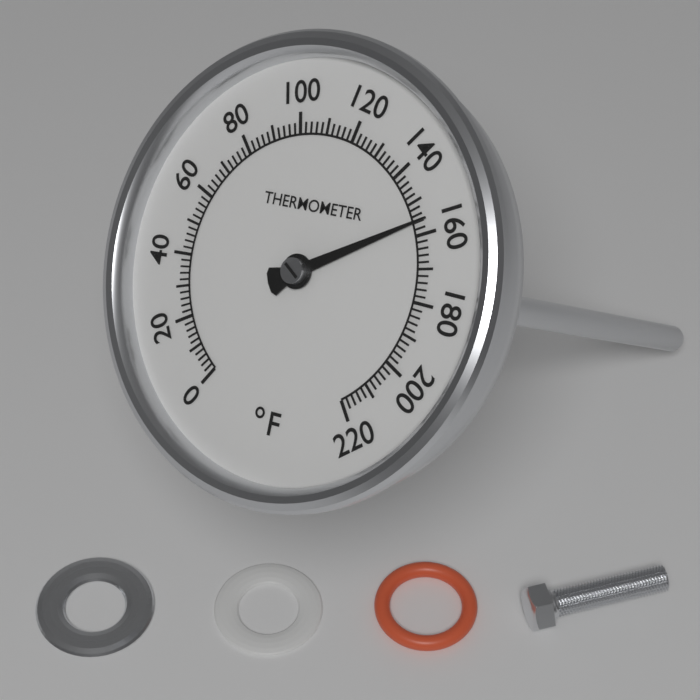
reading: 156 °F
